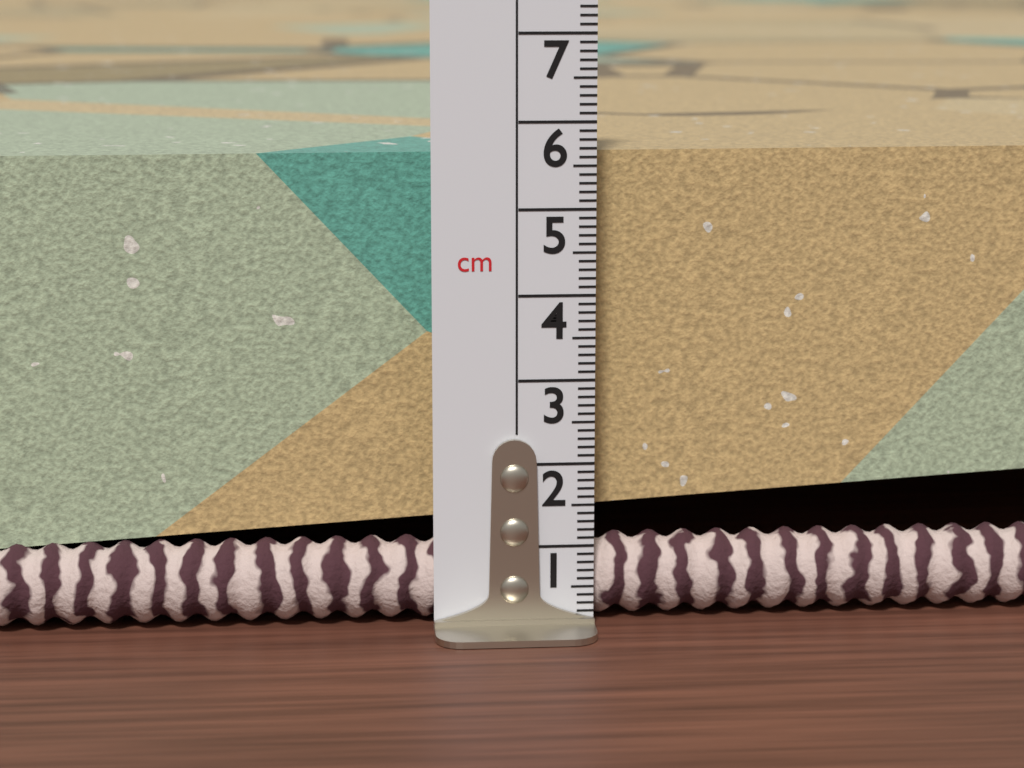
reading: 5.6 cm
